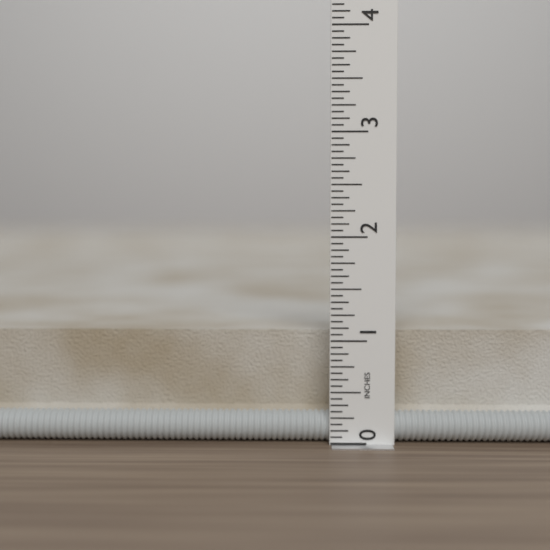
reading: 1.1875 in
